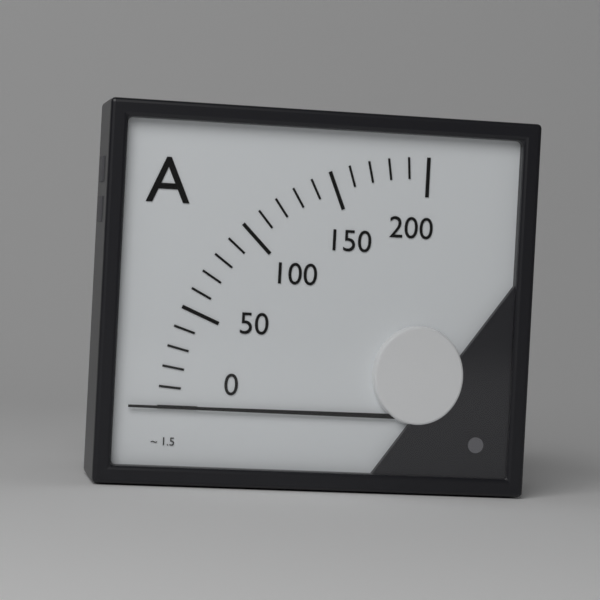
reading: 0 A
